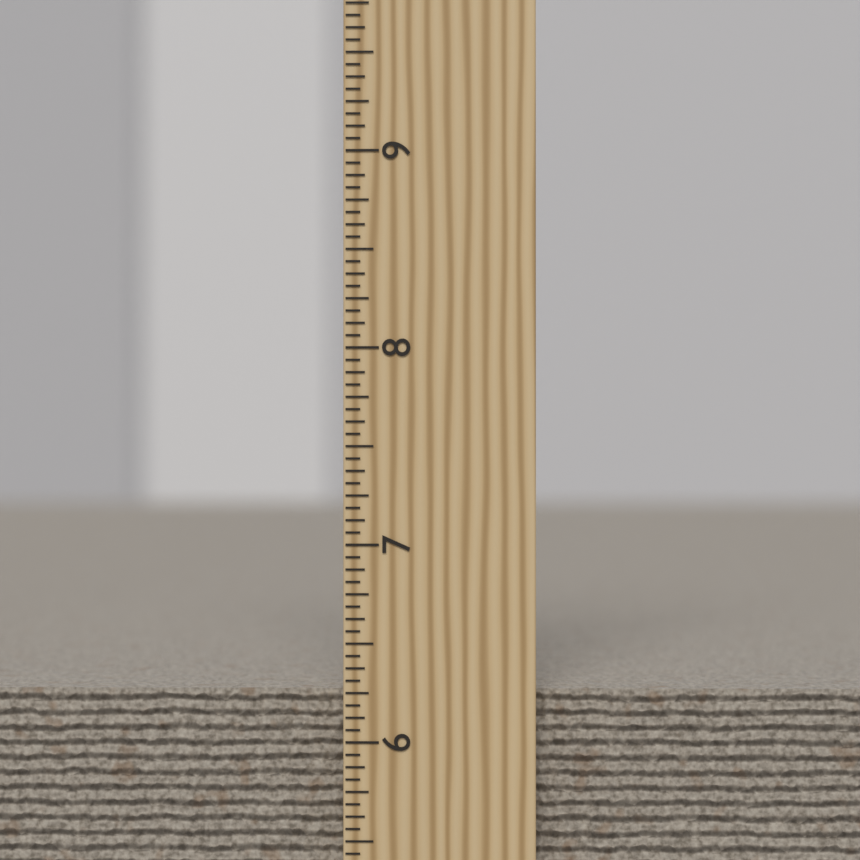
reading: 6.2500 inch
